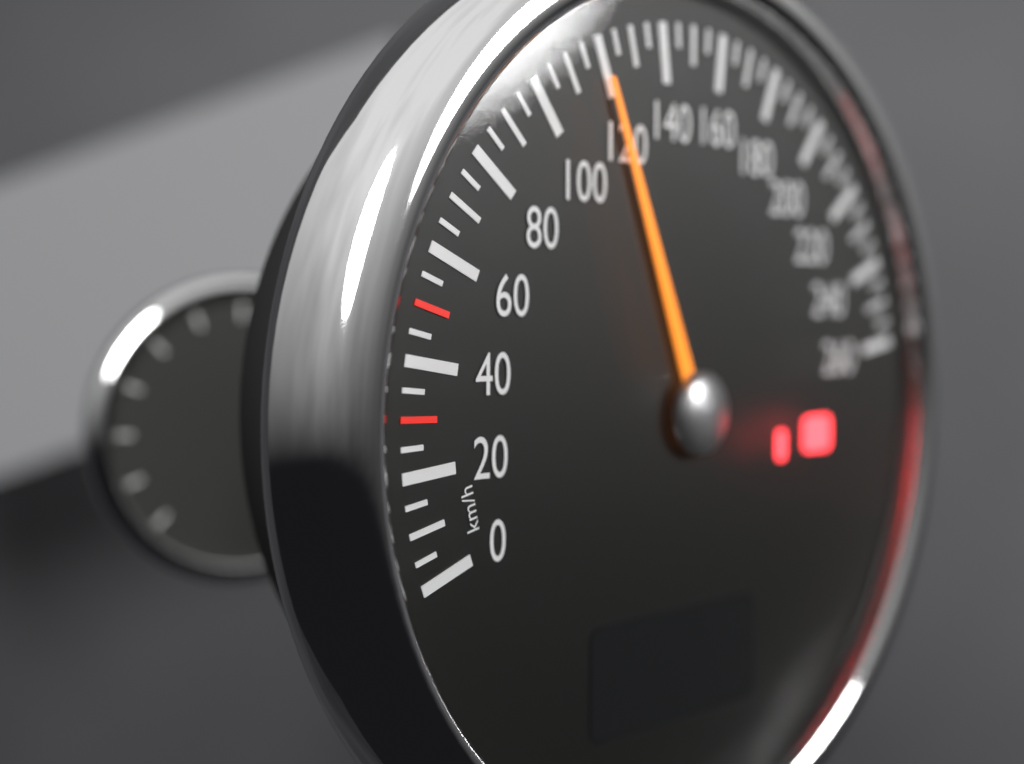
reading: 120 km/h
